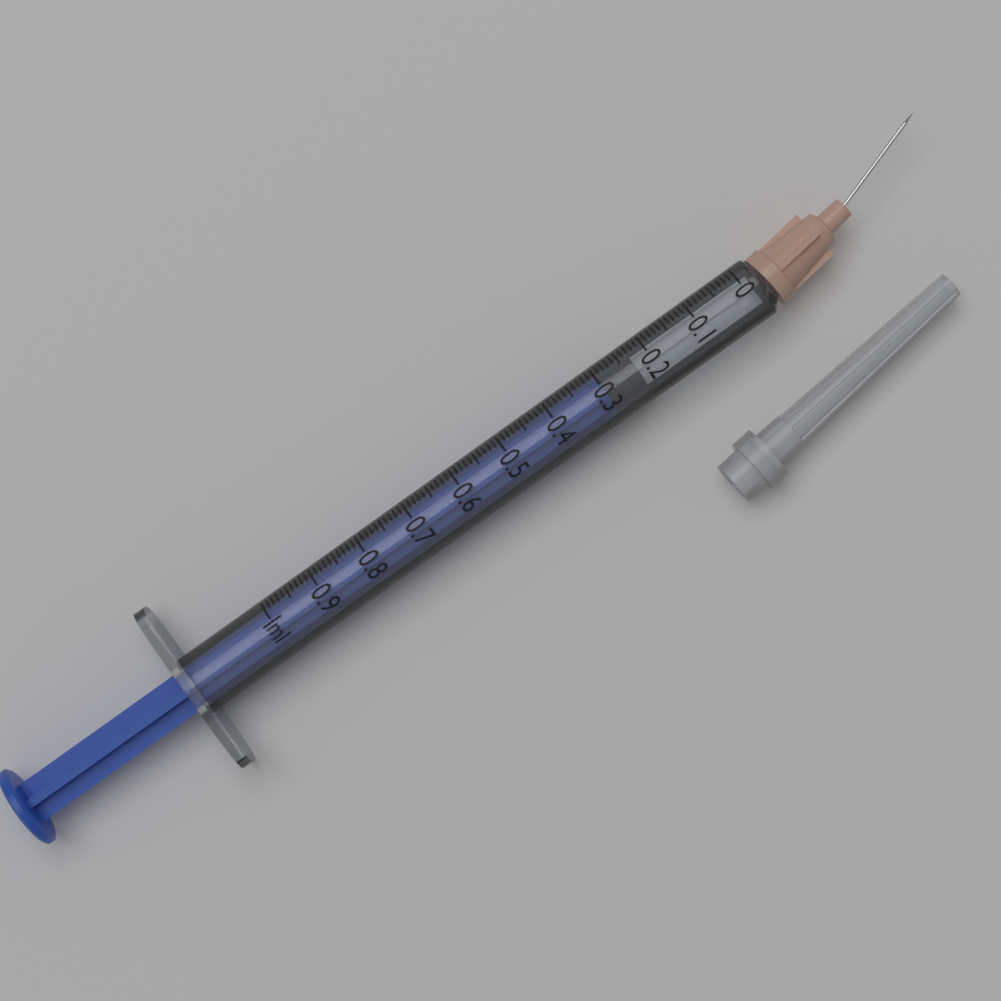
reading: 0.23 ml
